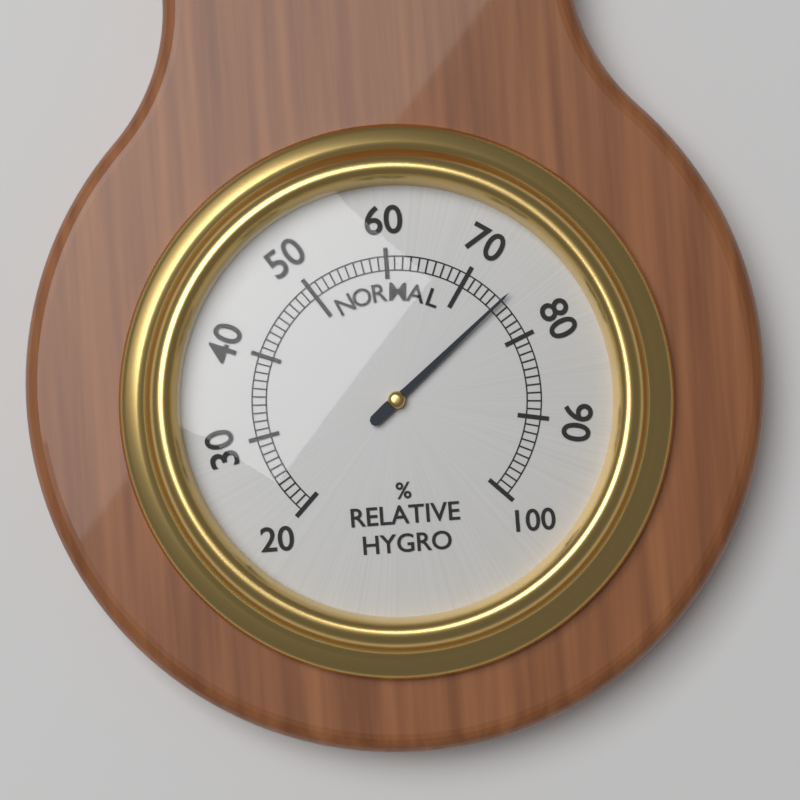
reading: 75 %
